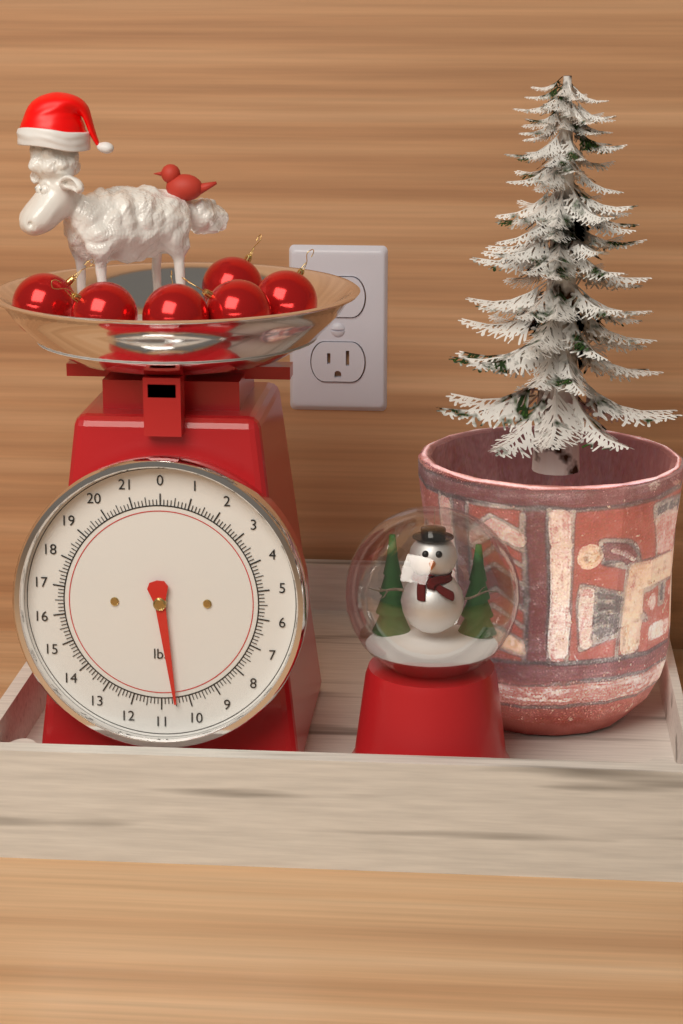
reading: 10.500 lbs
